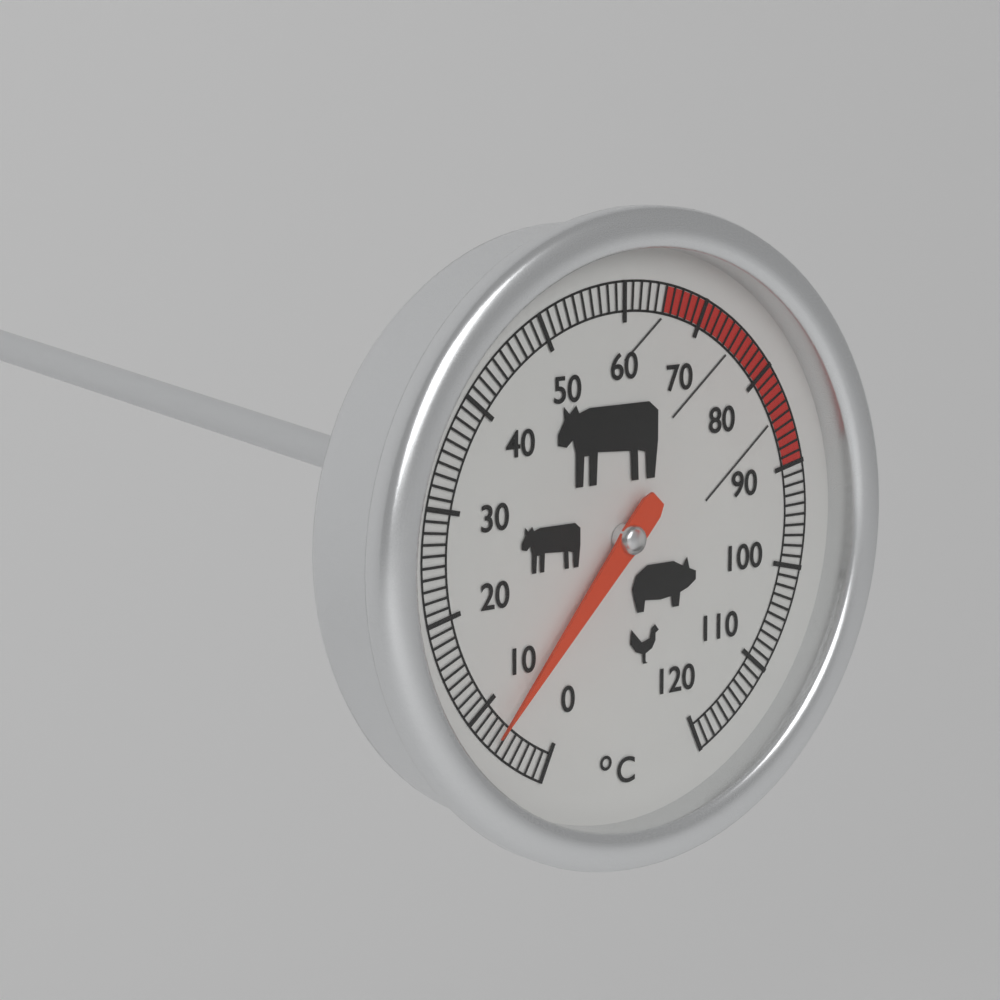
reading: 7 °C
